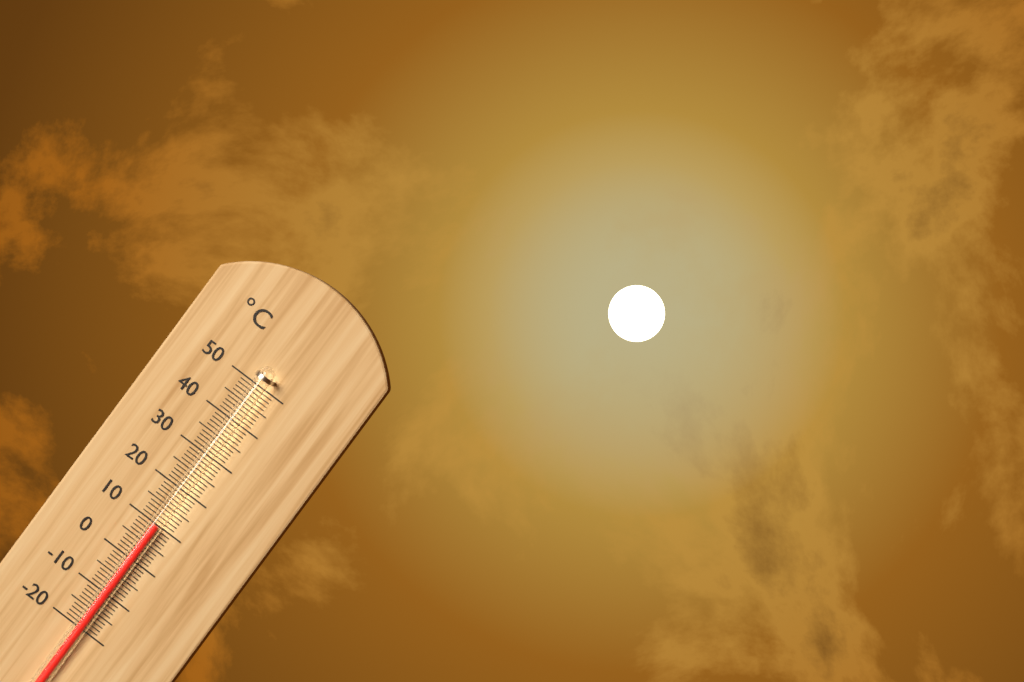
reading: 10 °C
